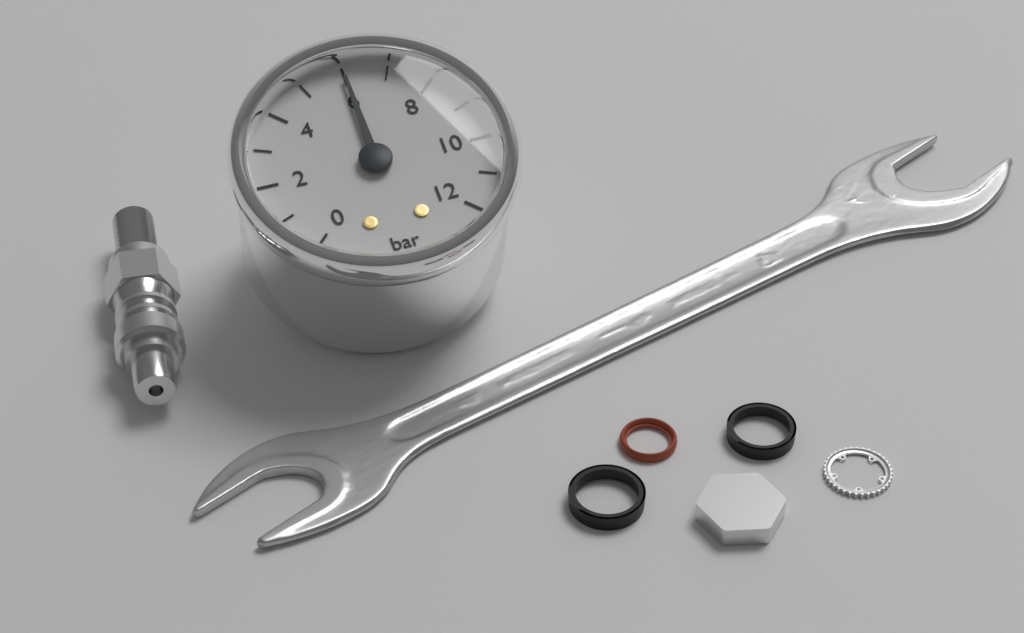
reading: 6 bar
